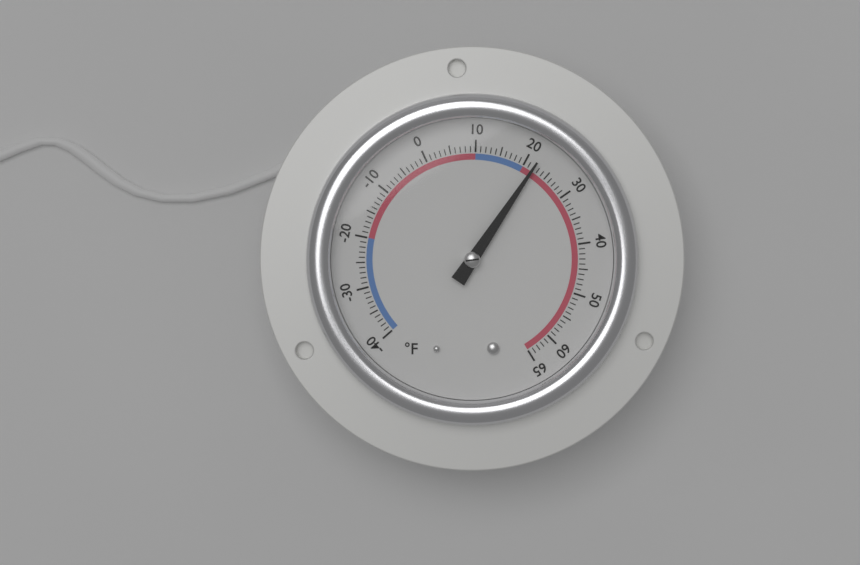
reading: 22 °F
